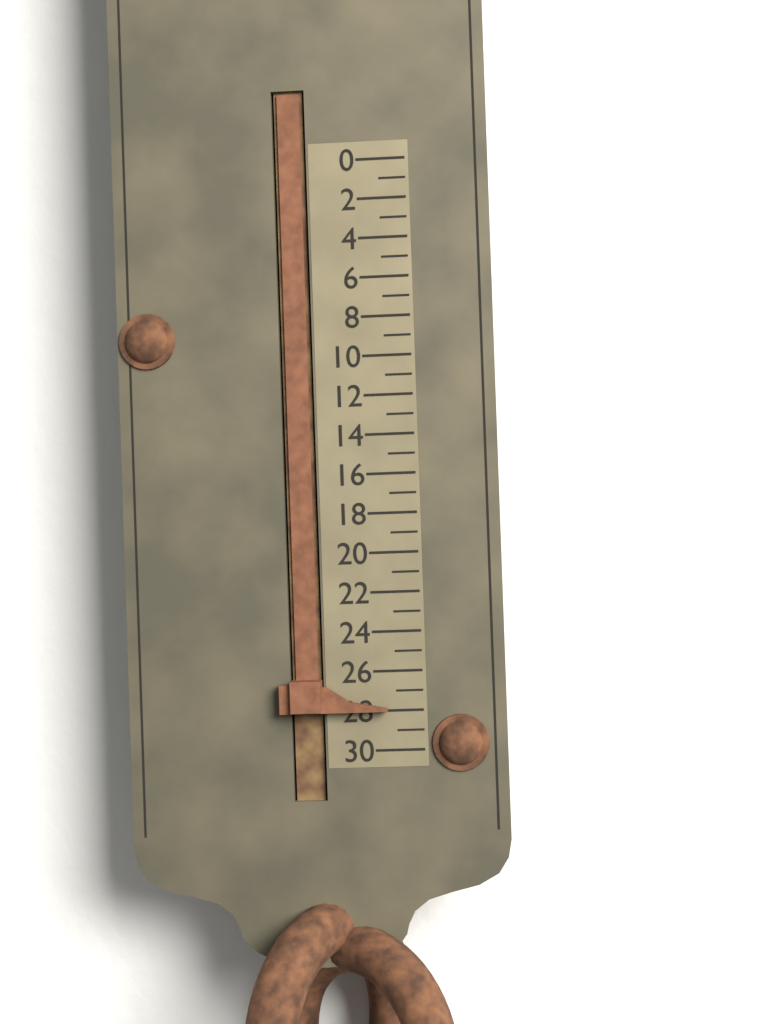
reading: 28 (no unit)
